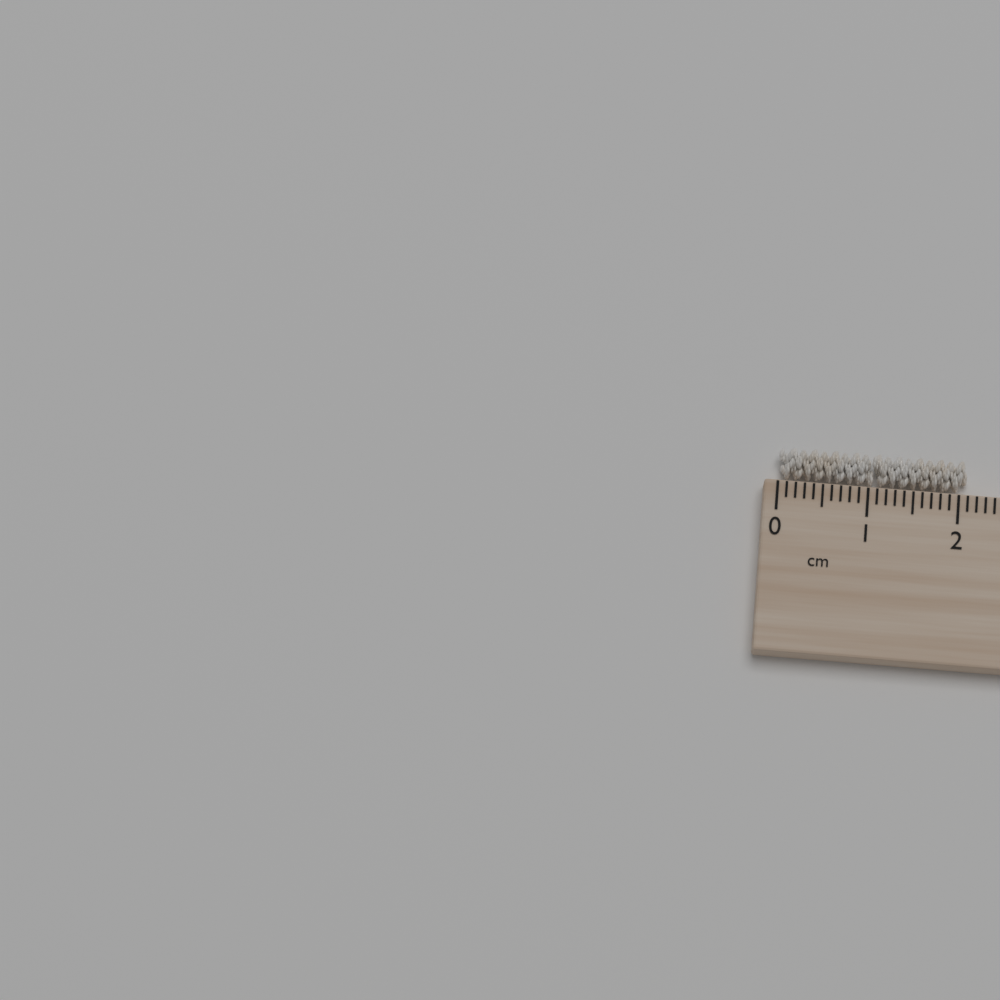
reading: 2.1 cm
